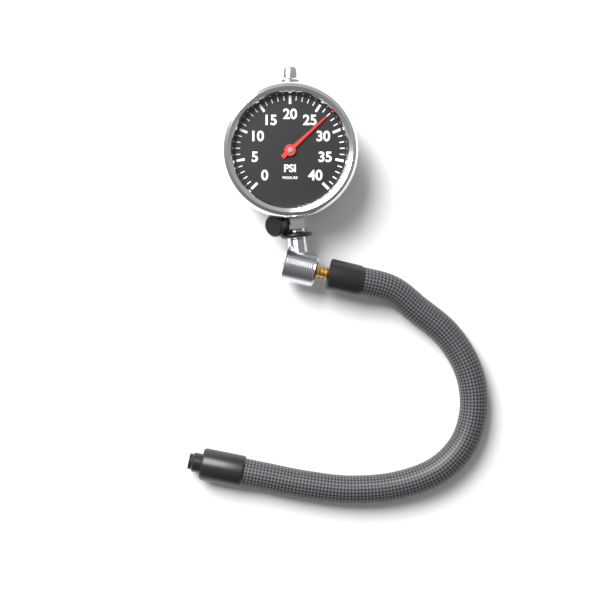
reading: 27 psi
